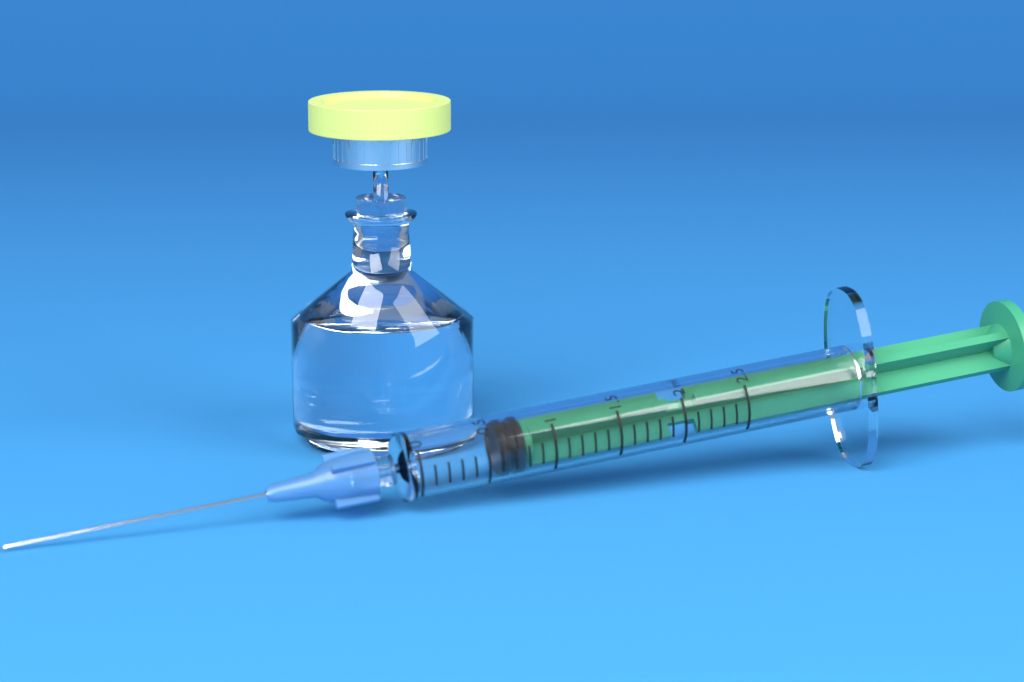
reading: 0.6 ml
